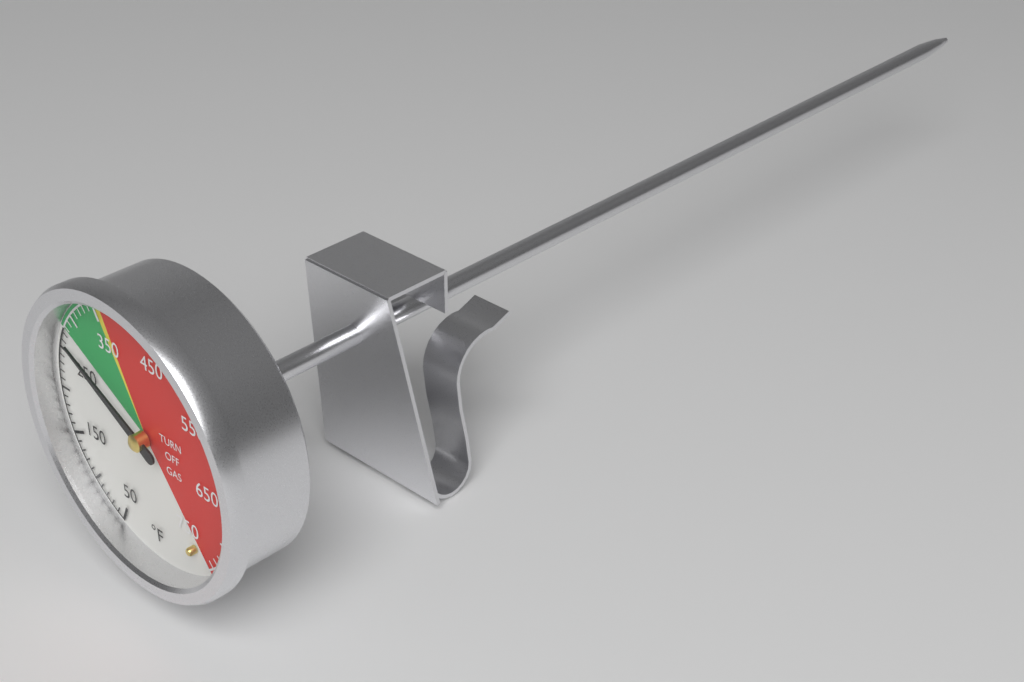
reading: 270 °F
